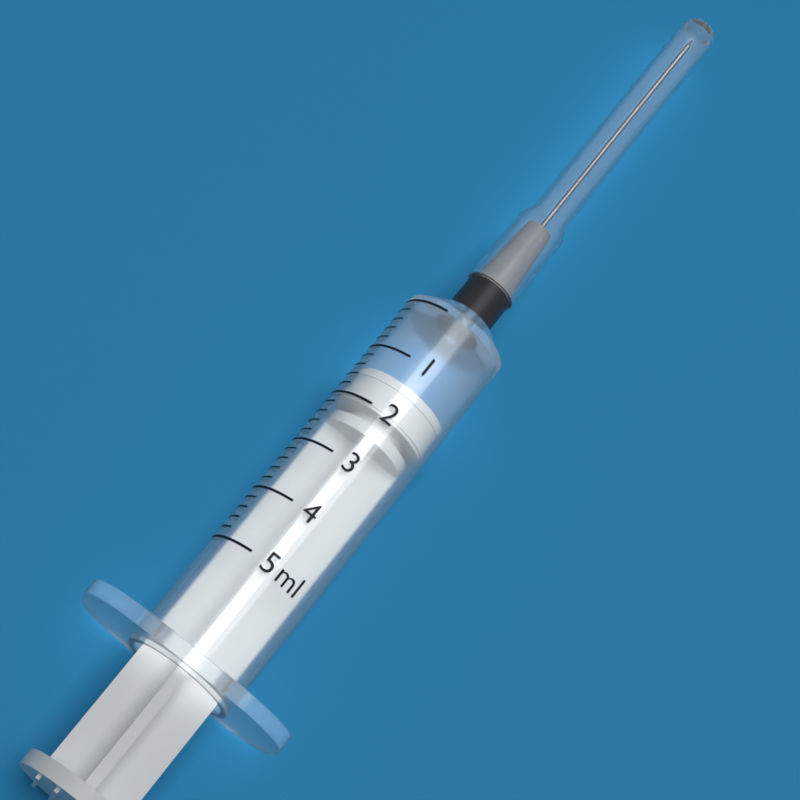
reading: 1.4 ml
